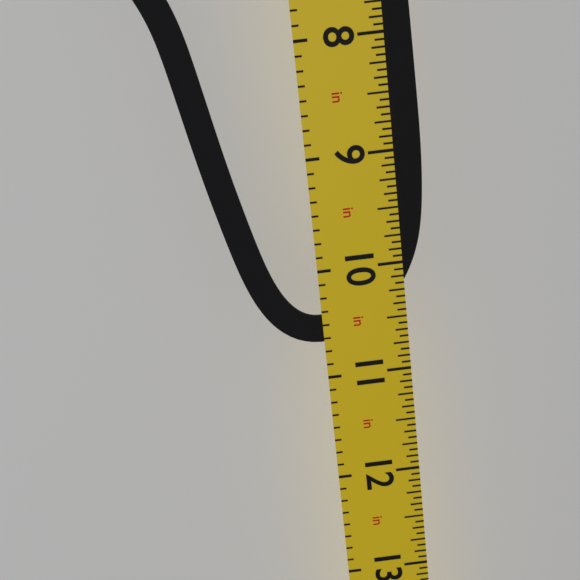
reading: 10.6875 in
